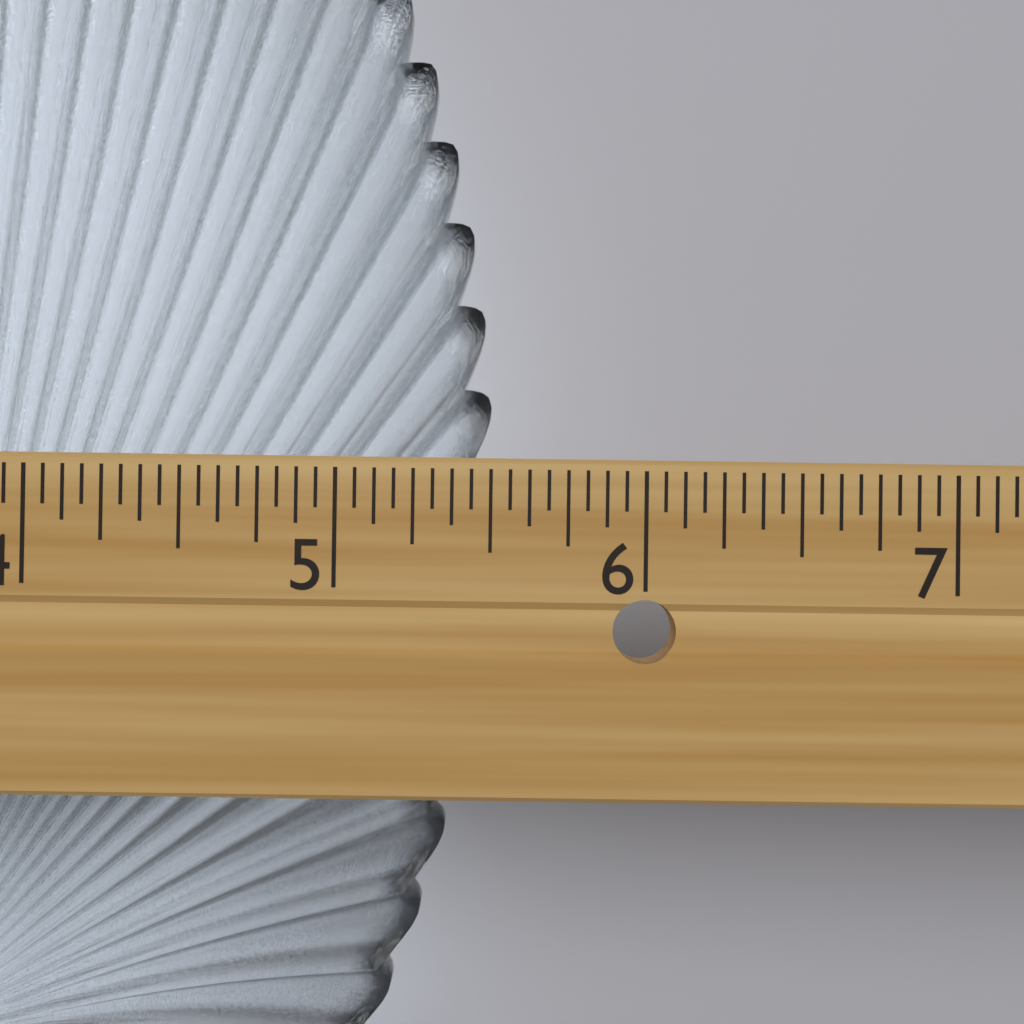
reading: 5.5000 in
